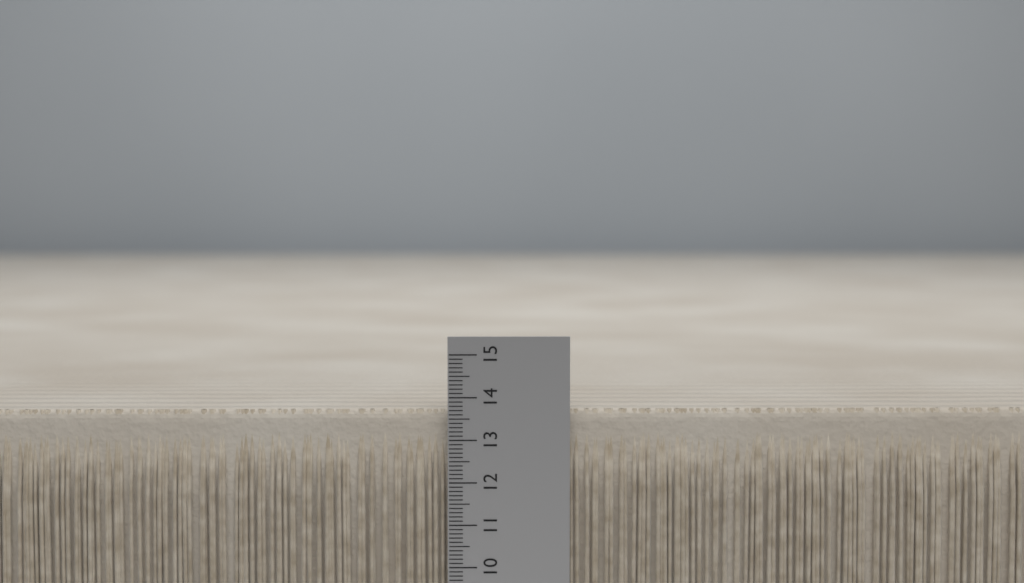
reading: 13.7 (no unit)
